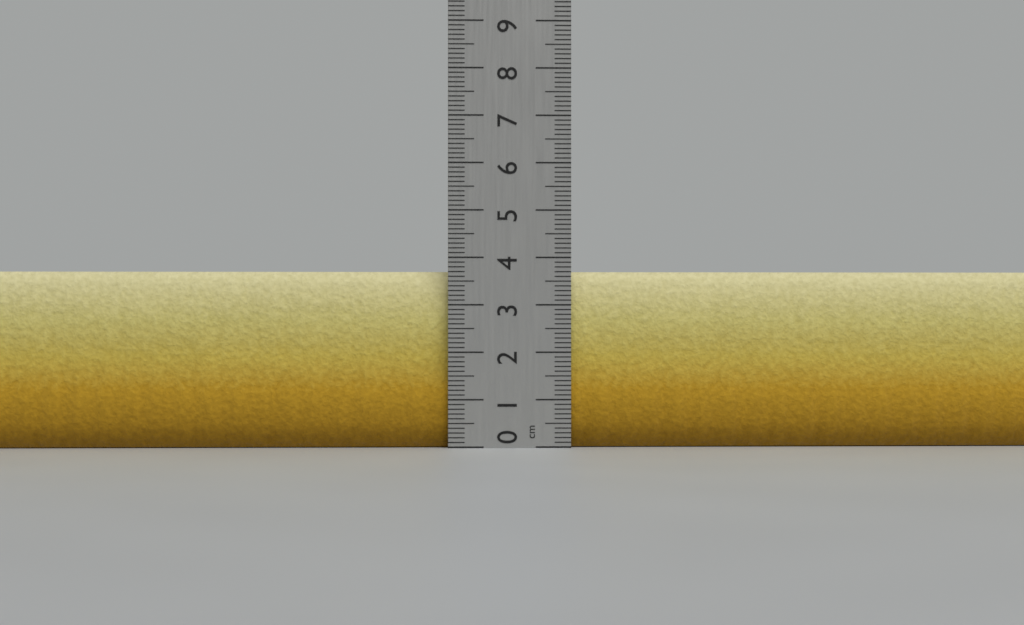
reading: 3.7 cm
